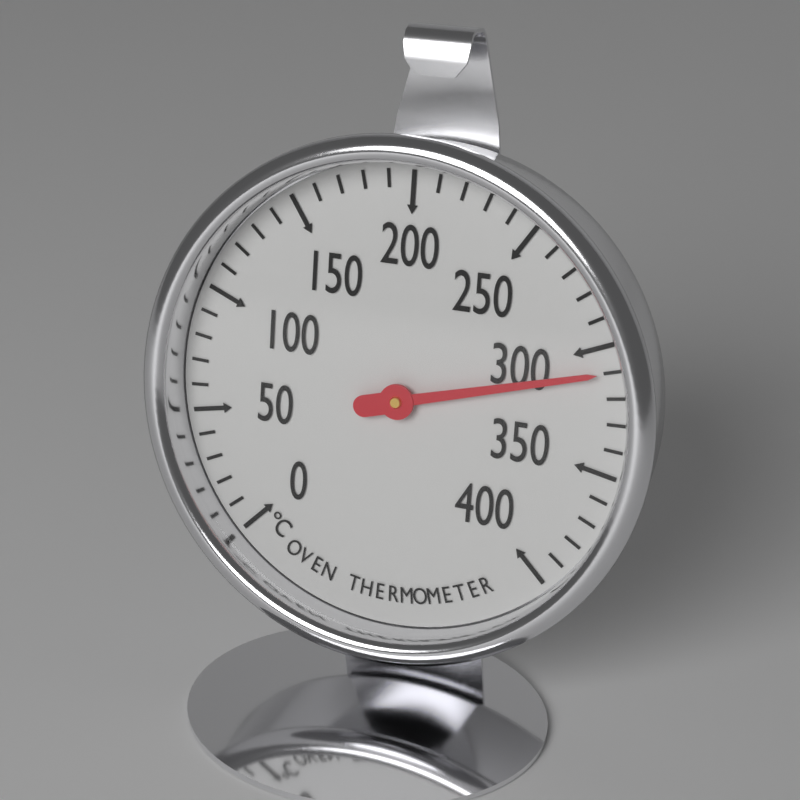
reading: 310 °C
